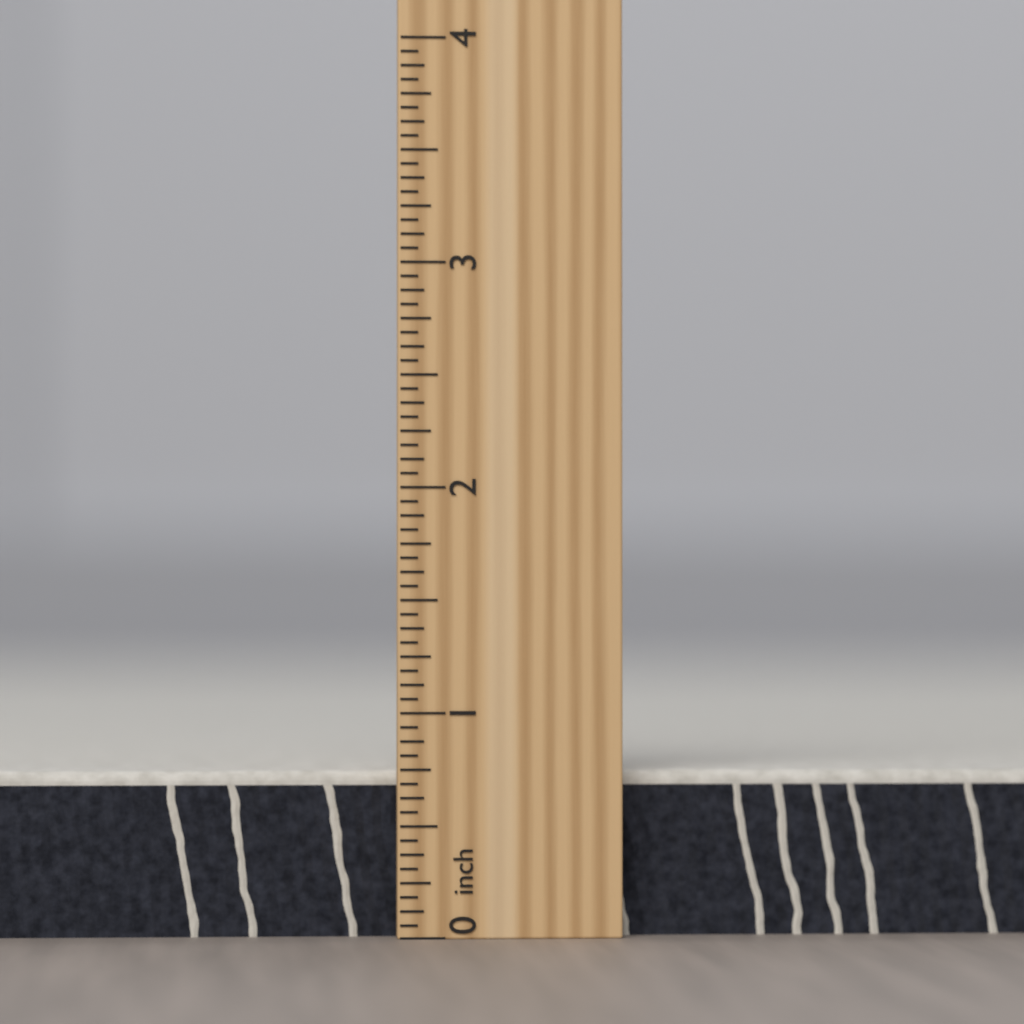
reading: 0.7500 inch
